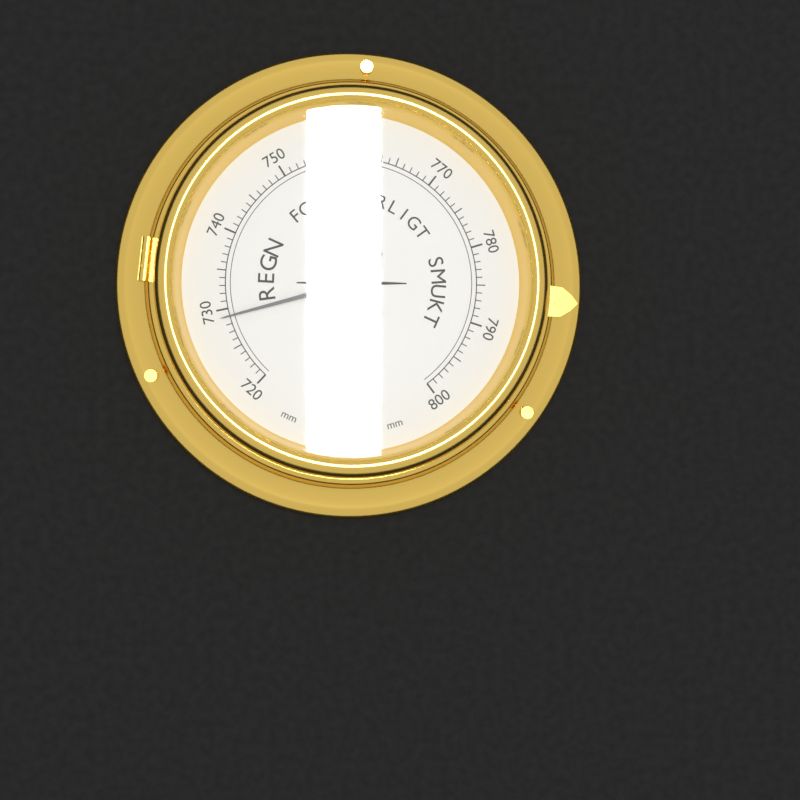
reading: 729 mm
